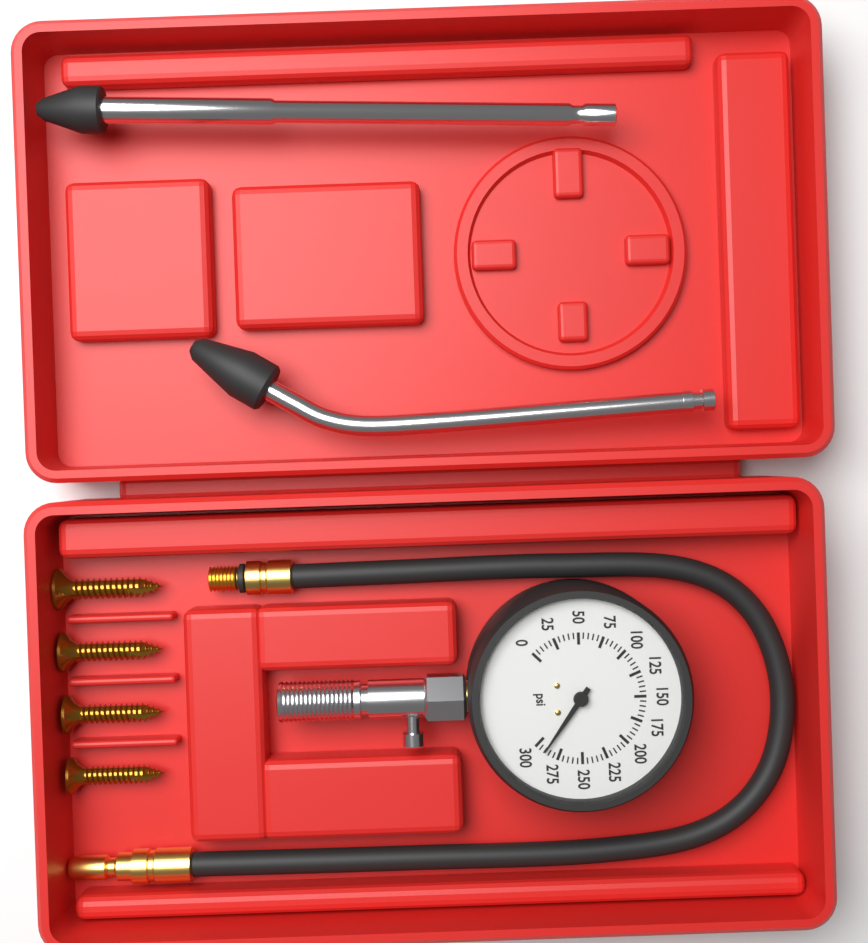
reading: 290 psi
